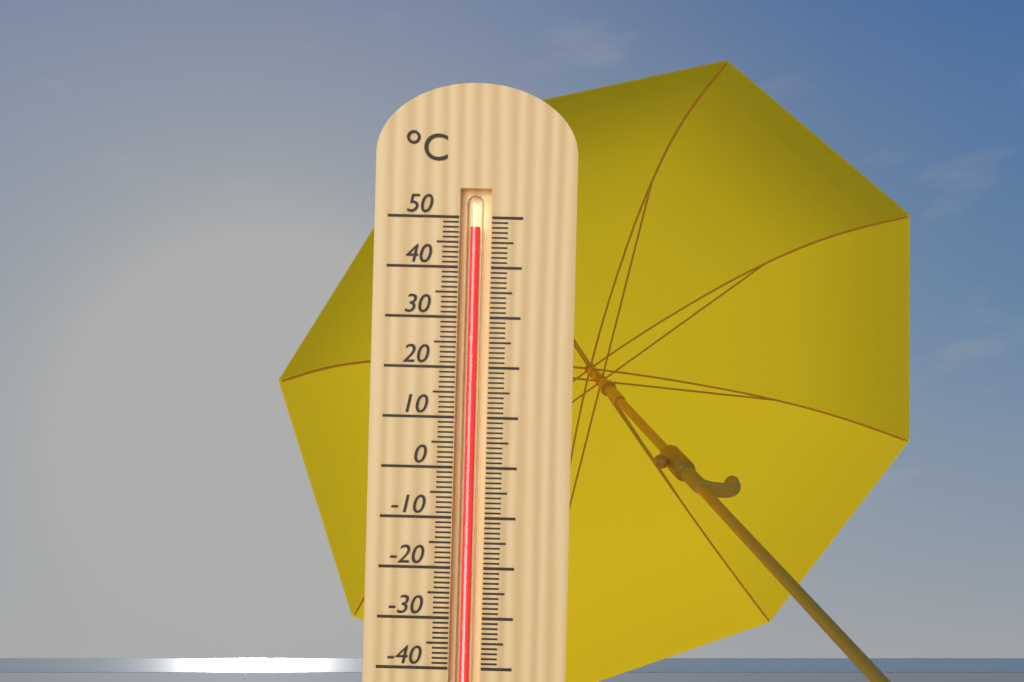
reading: 48 °C
